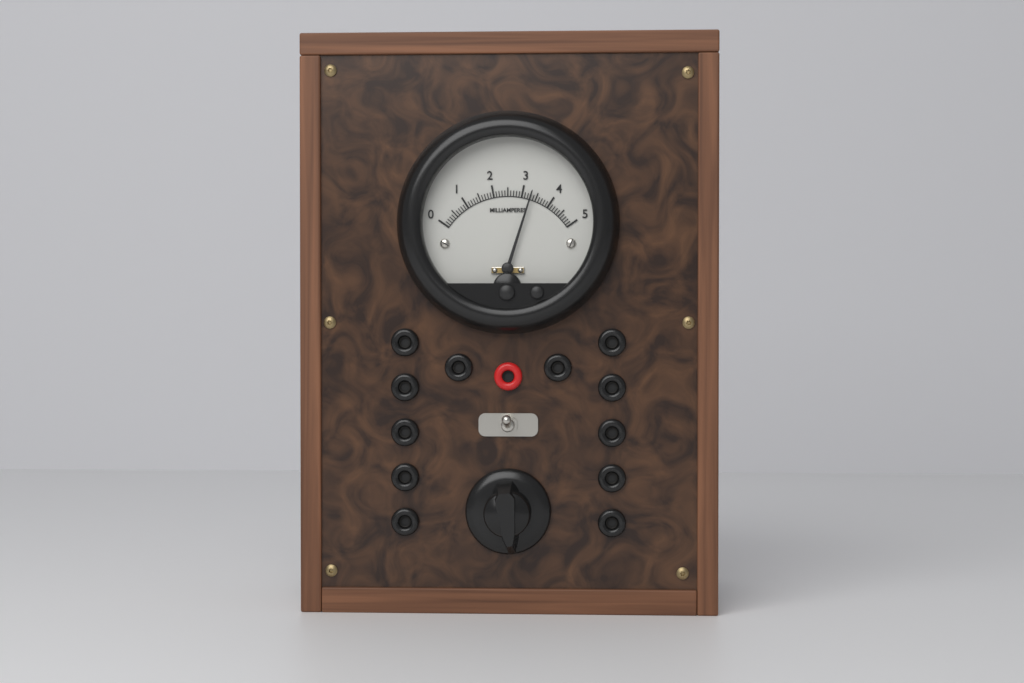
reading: 3.3 mA
